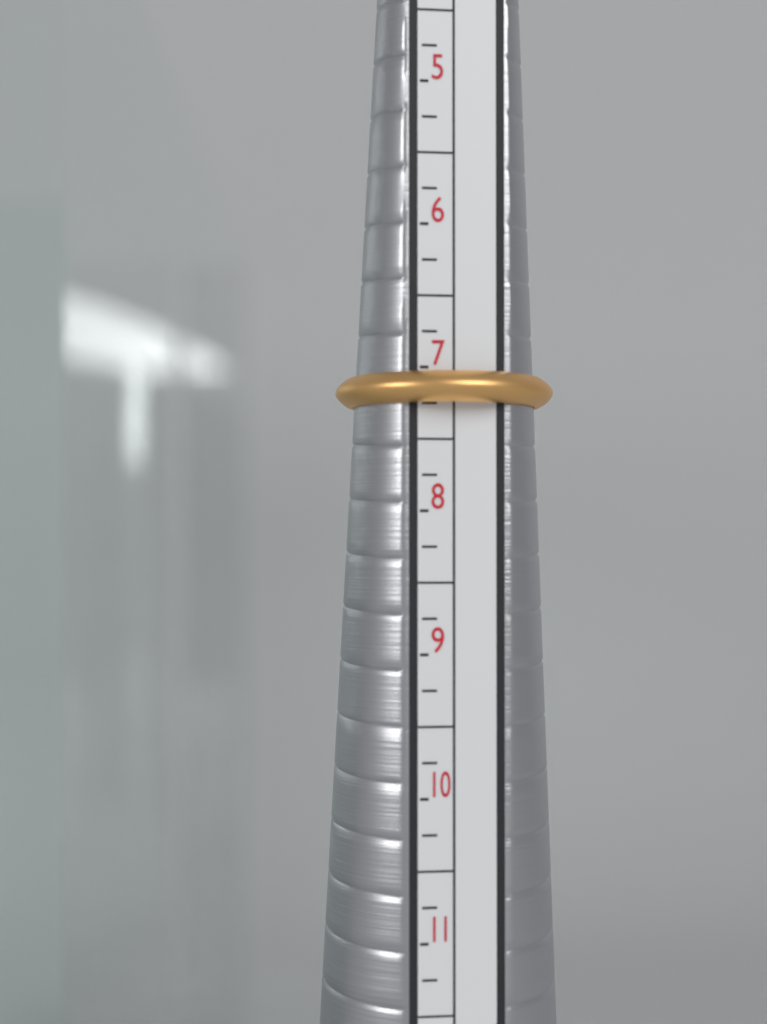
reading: 7.25 (no unit)
